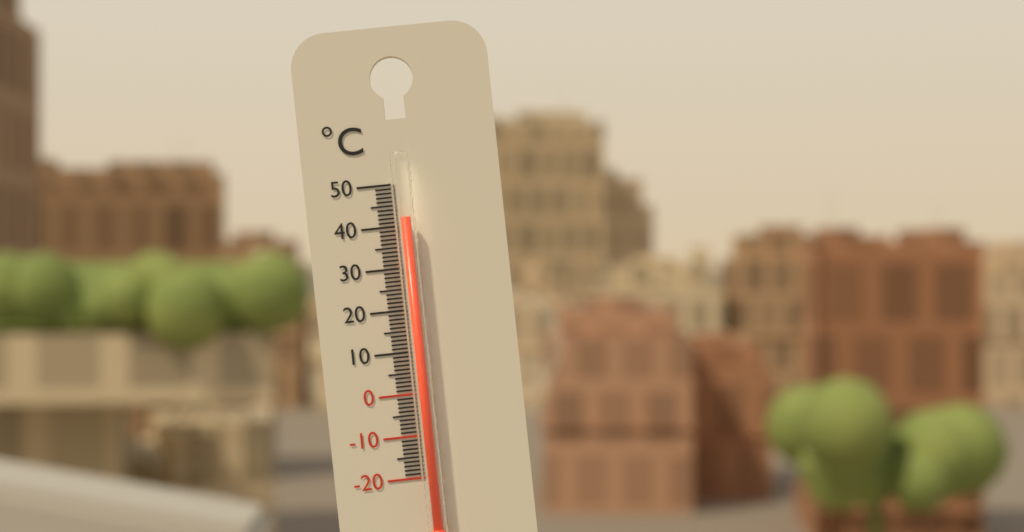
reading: 42 °C
